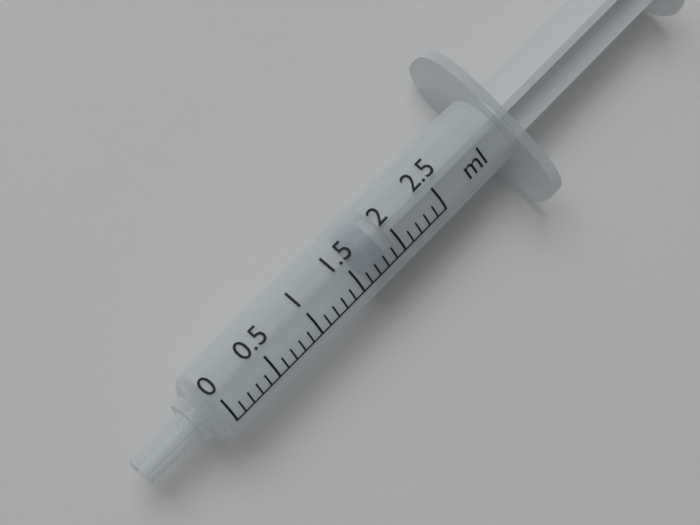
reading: 1.7 ml
